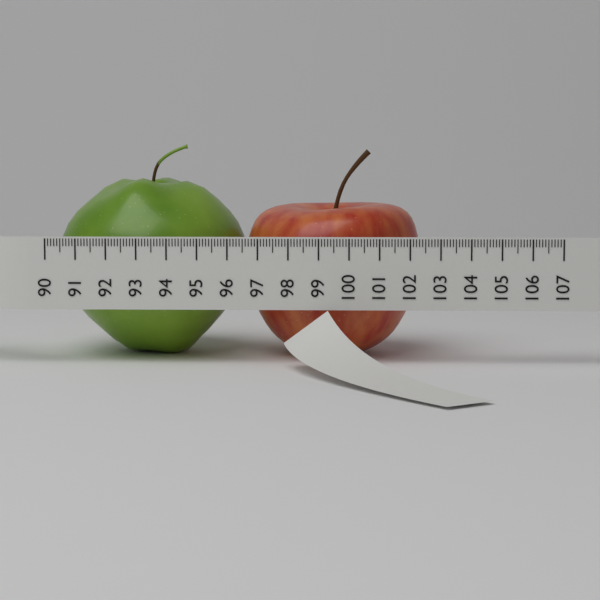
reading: 102.4 (no unit)
